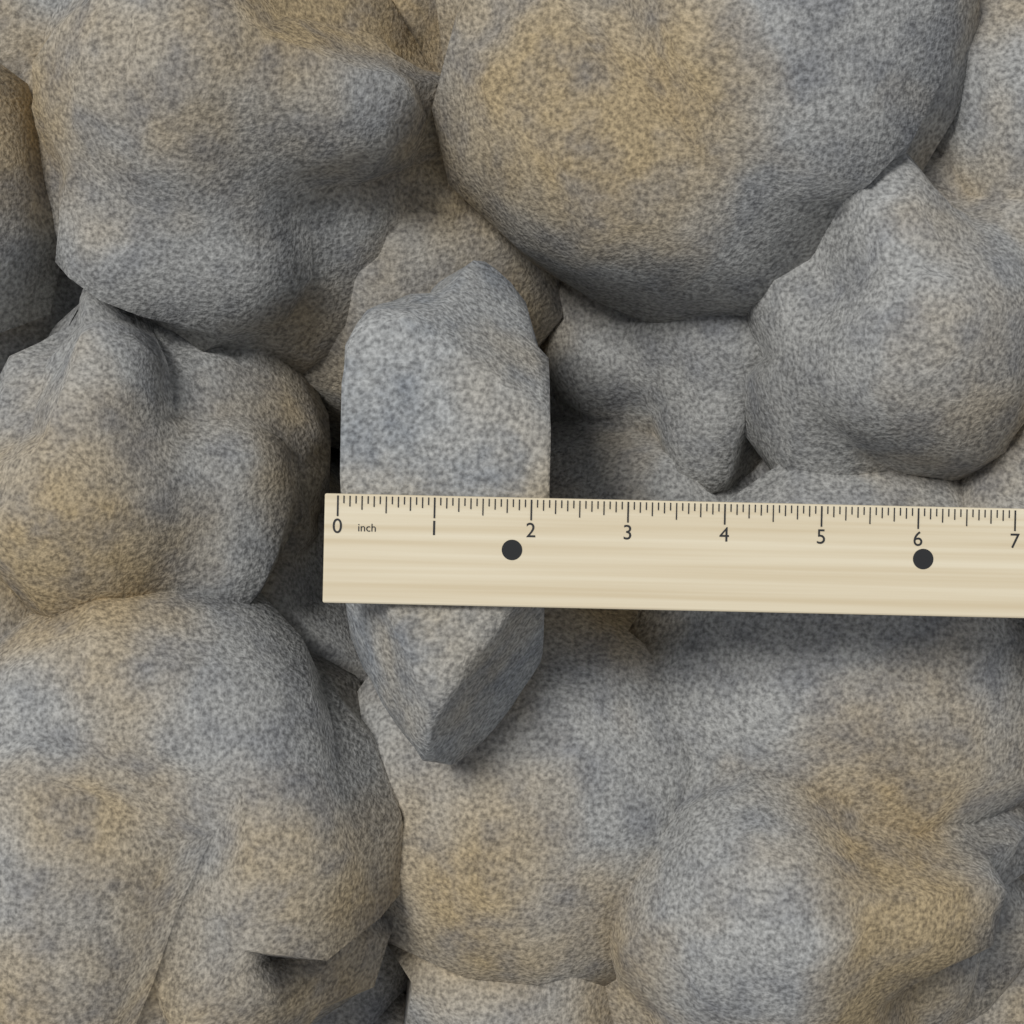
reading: 2.1875 inch
